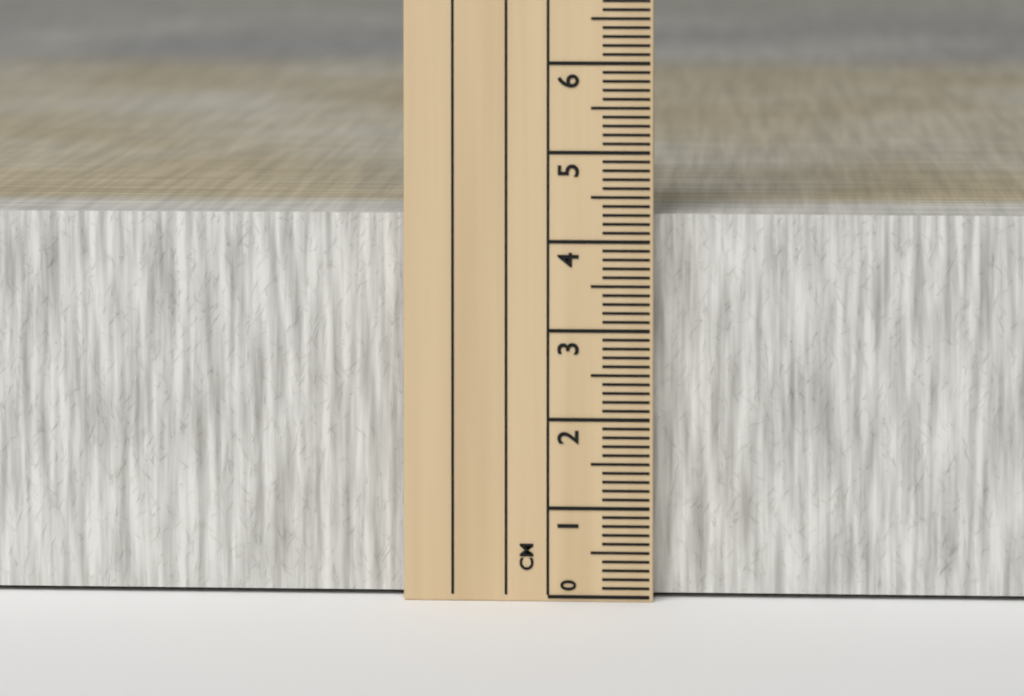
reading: 4.3 cm
